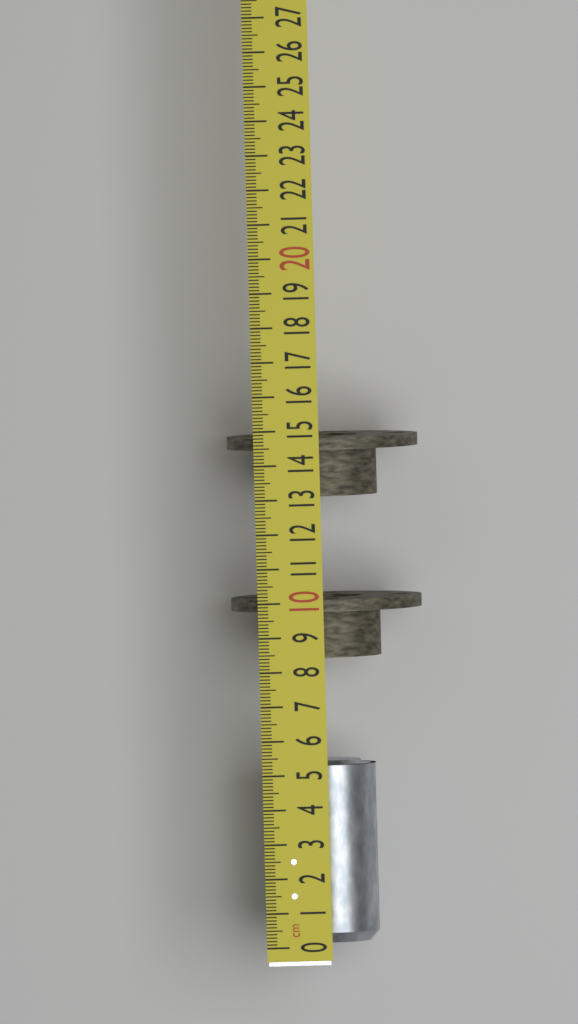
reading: 5.3 cm
